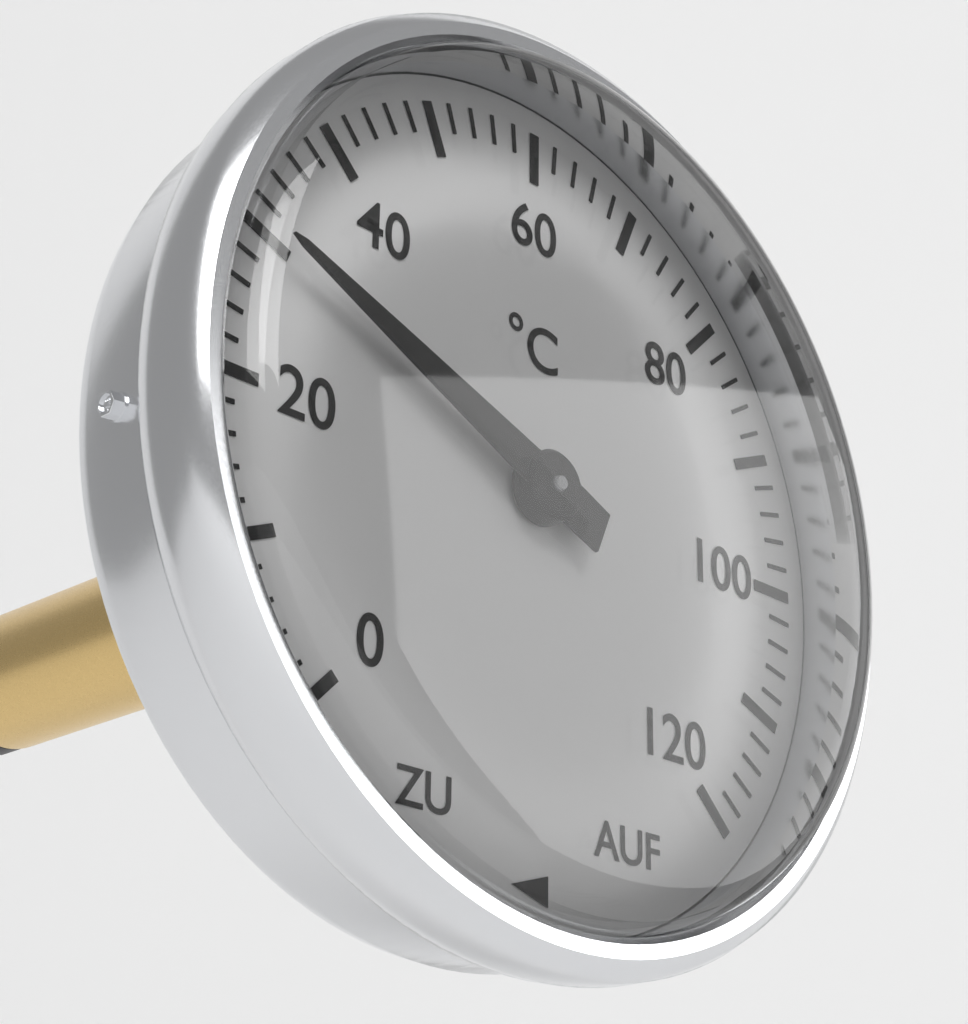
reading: 30 °C
